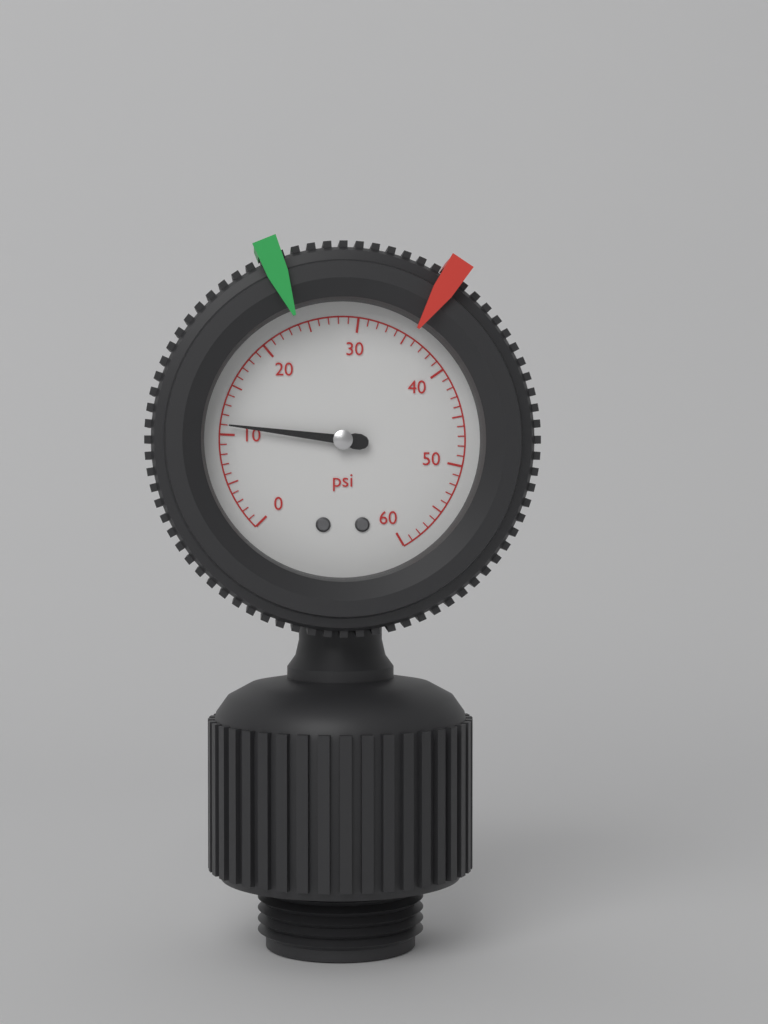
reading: 11 psi
